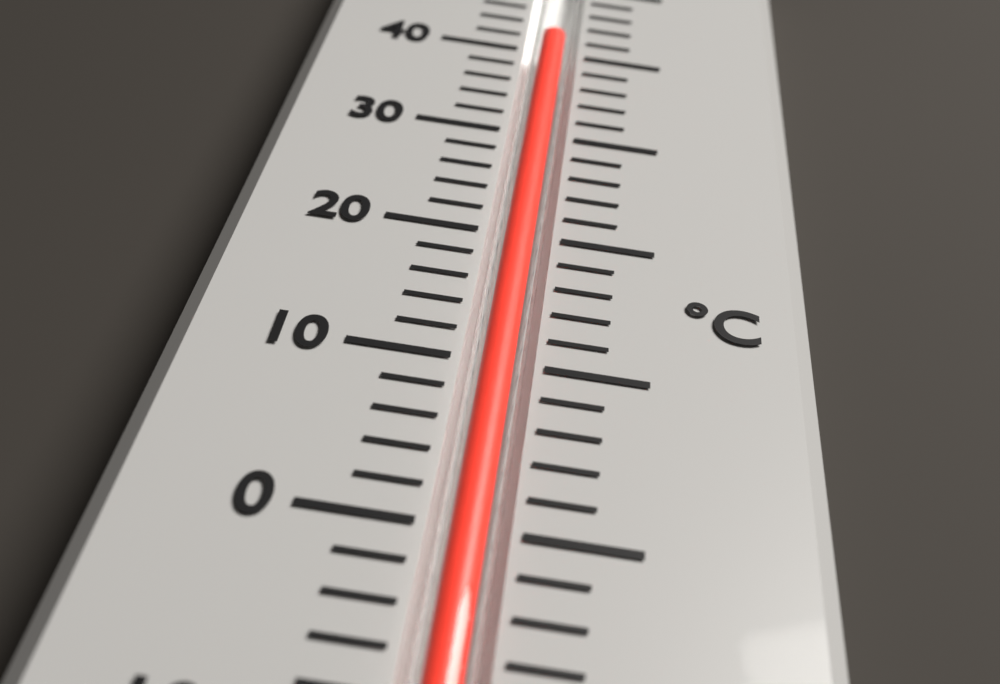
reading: 42 °C
